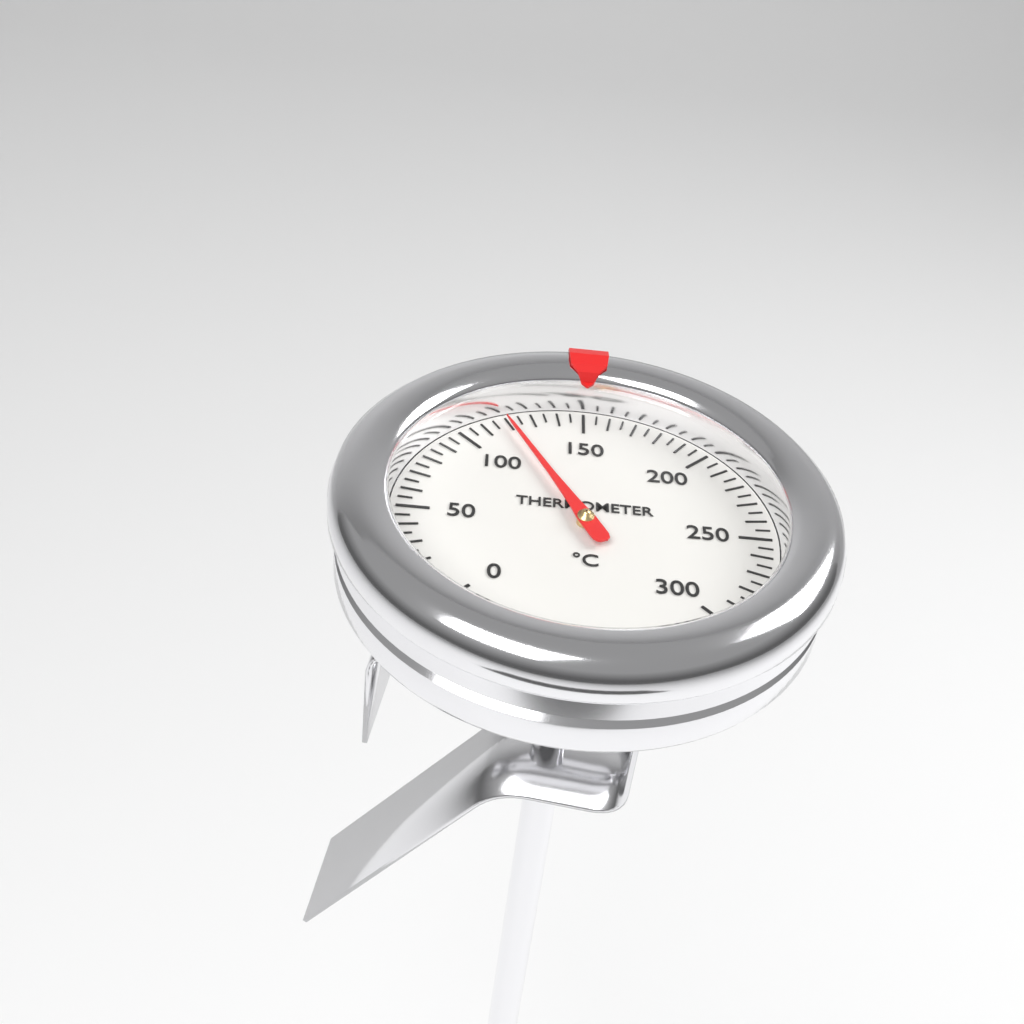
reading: 120 °C
